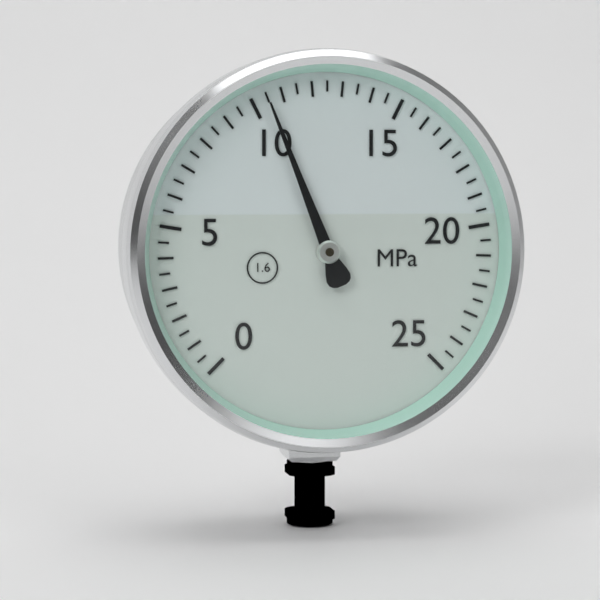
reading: 10.5 MPa
